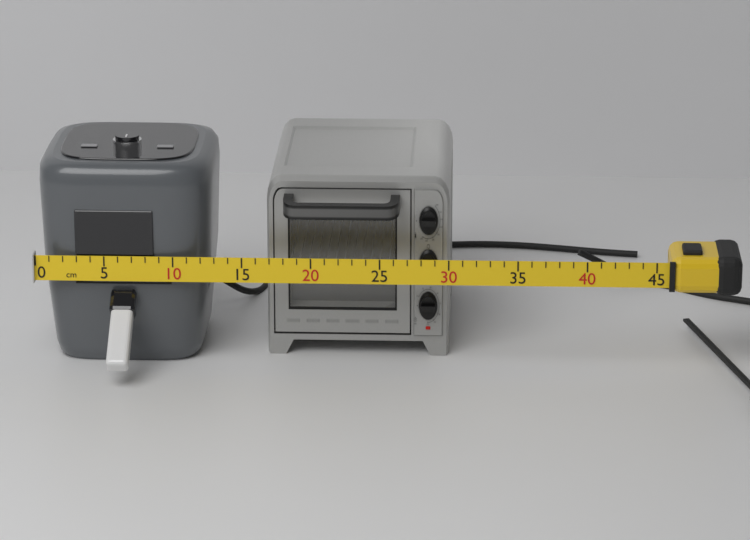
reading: 30 cm
